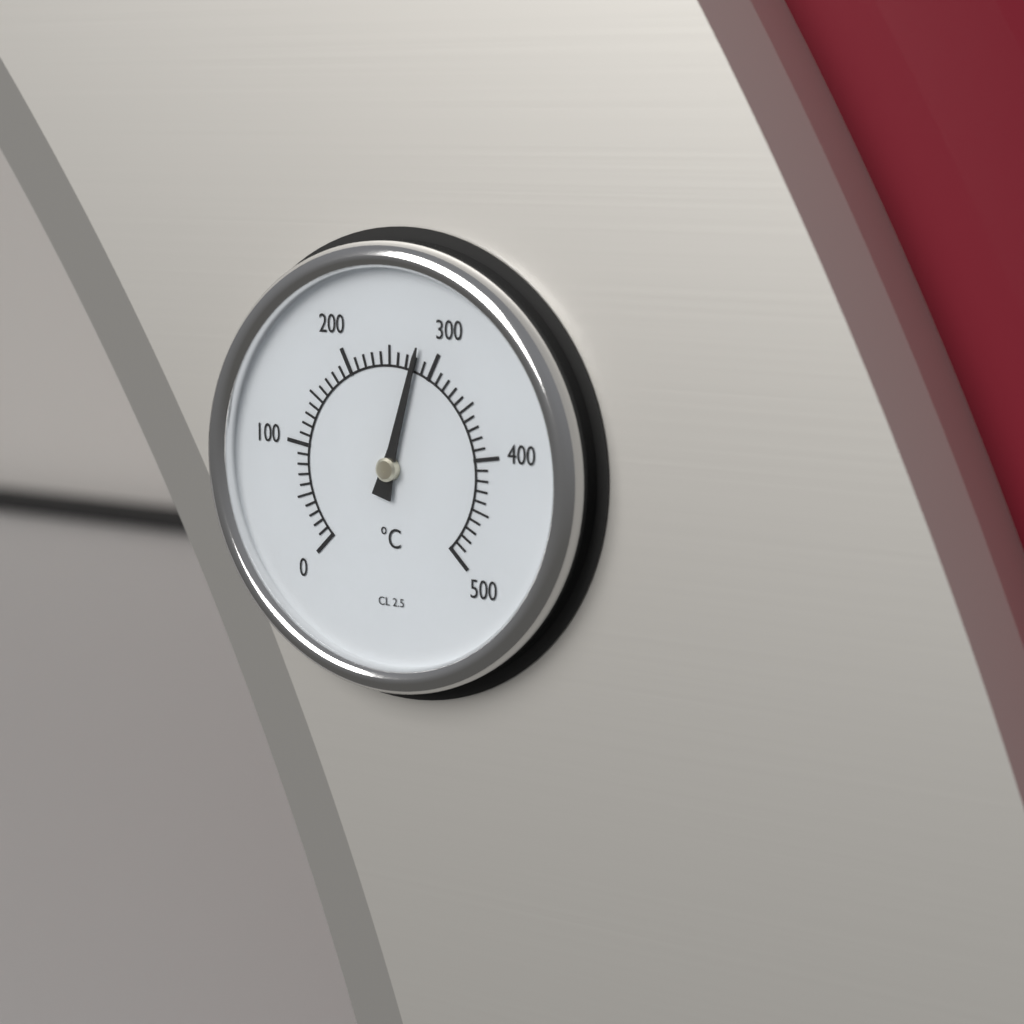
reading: 280 °C
